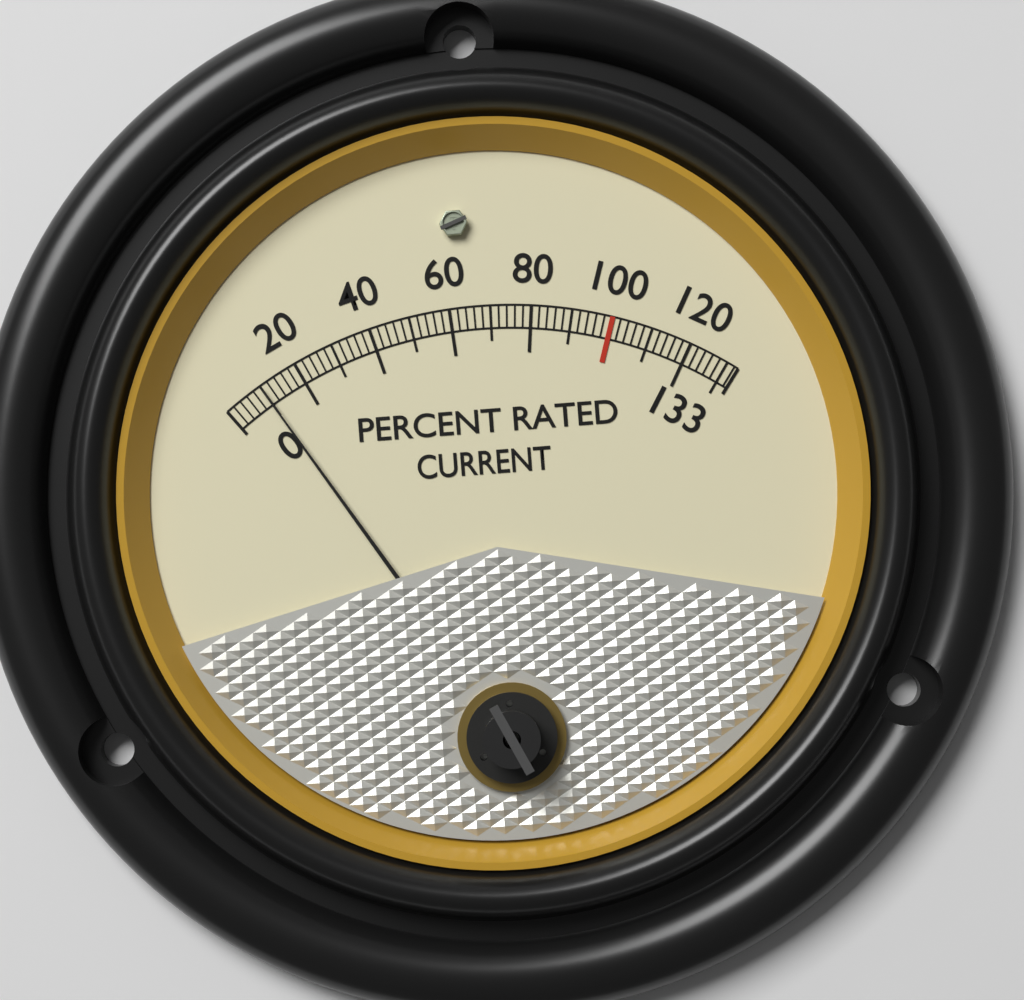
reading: 10 %
